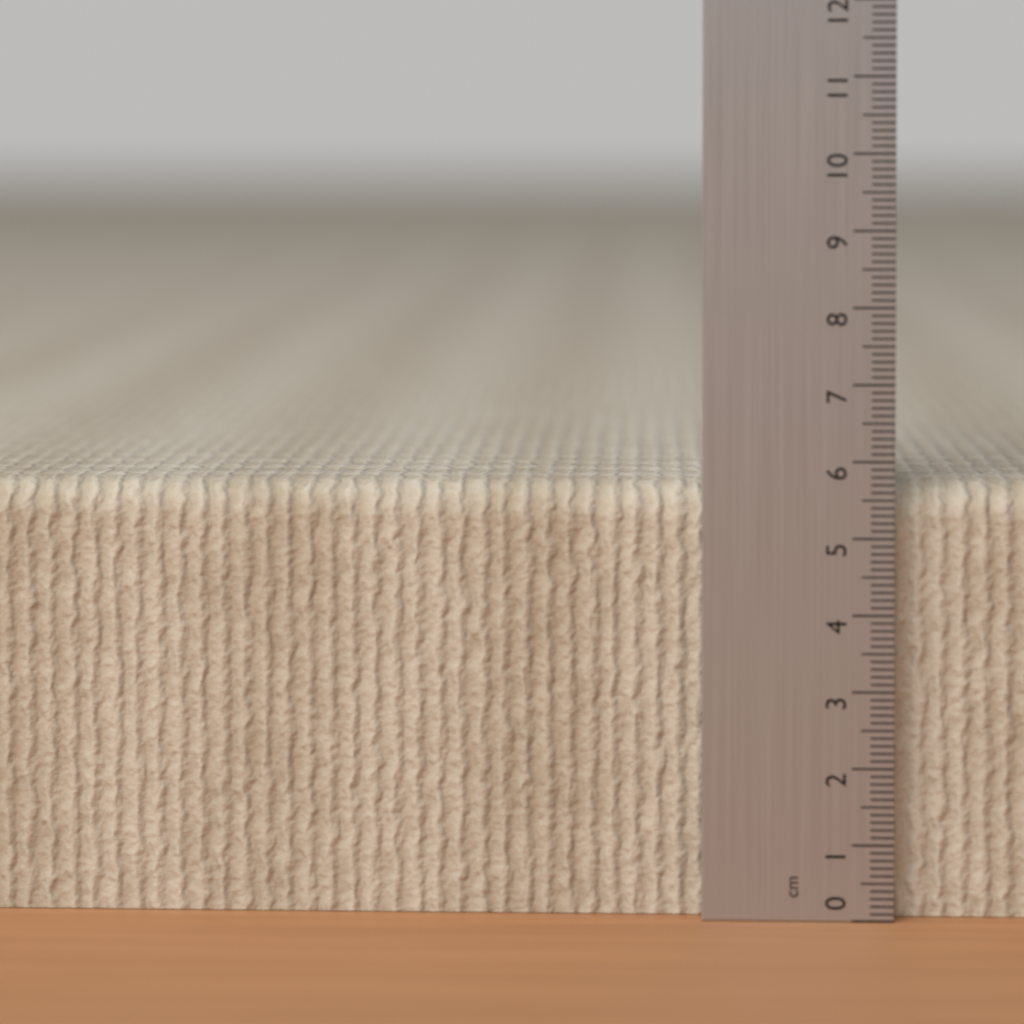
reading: 5.7 cm
